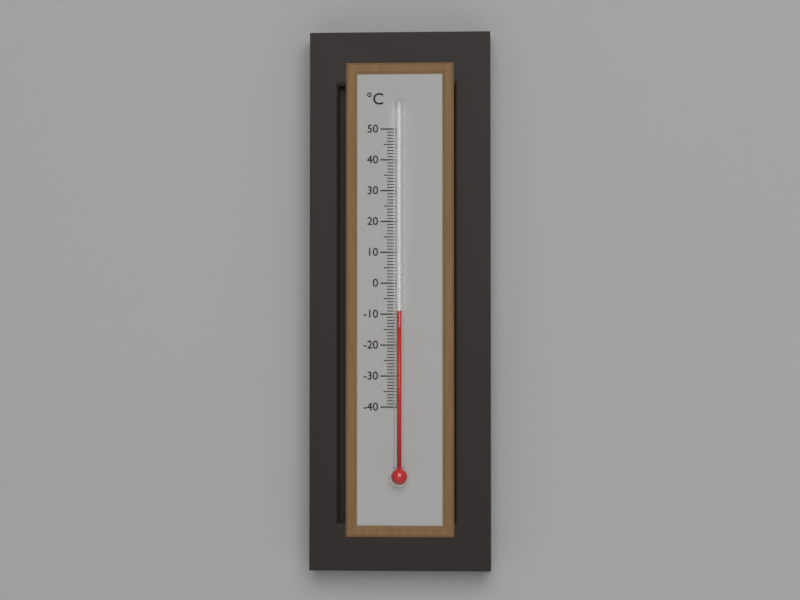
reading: -9 °C
